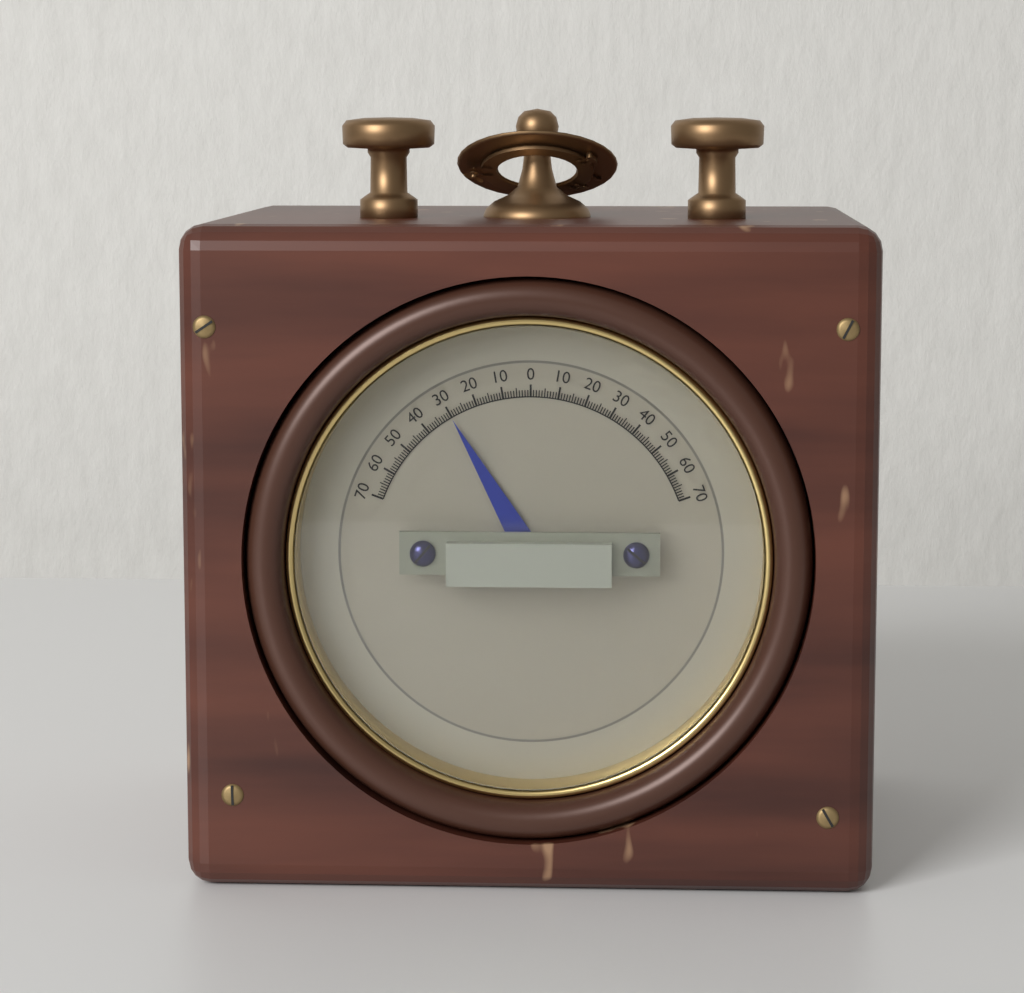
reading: -30 (no unit)
